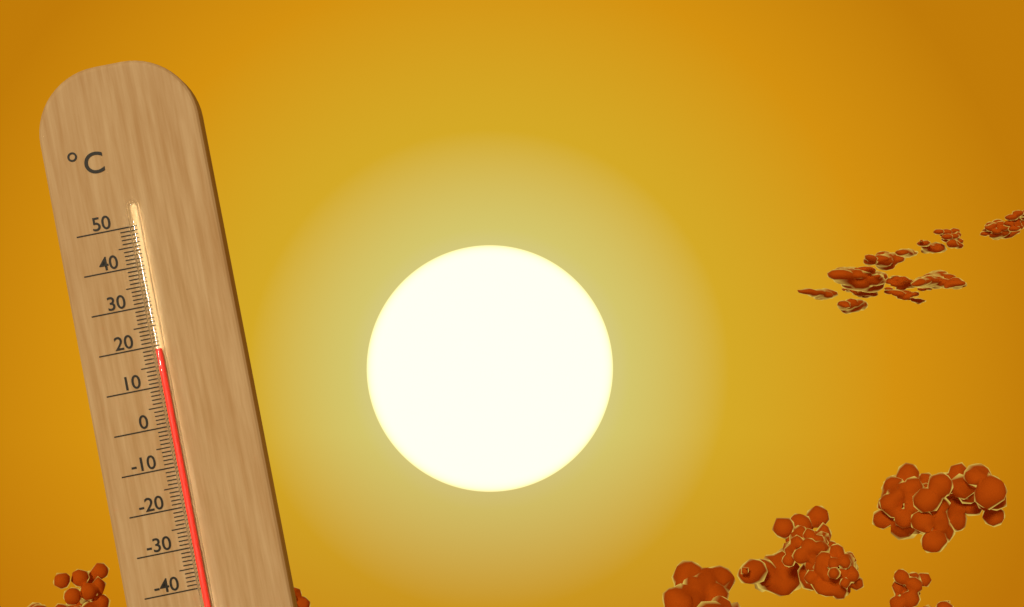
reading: 19 °C
